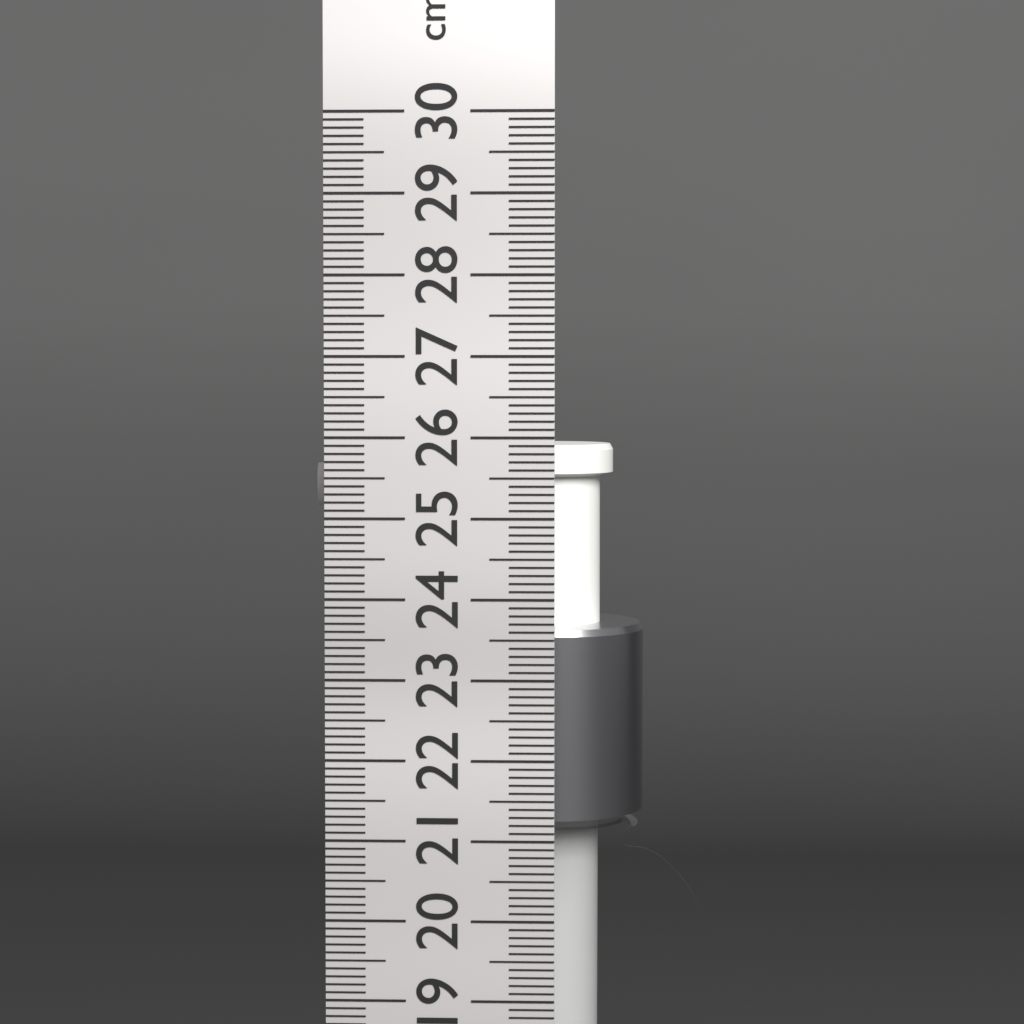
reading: 25.8 cm
